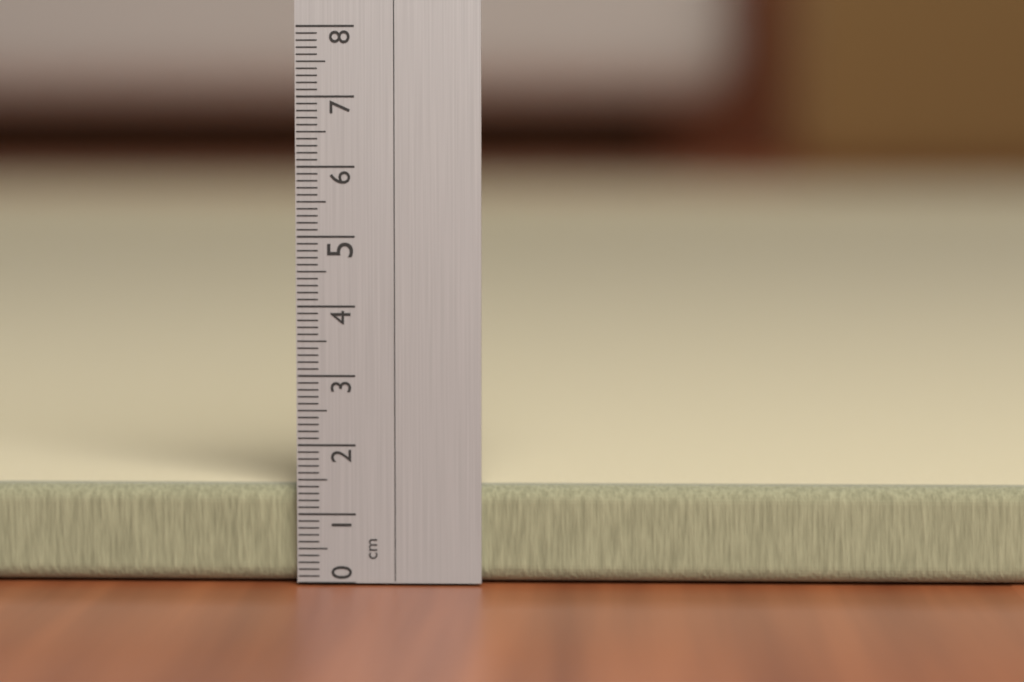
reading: 1.4 cm
